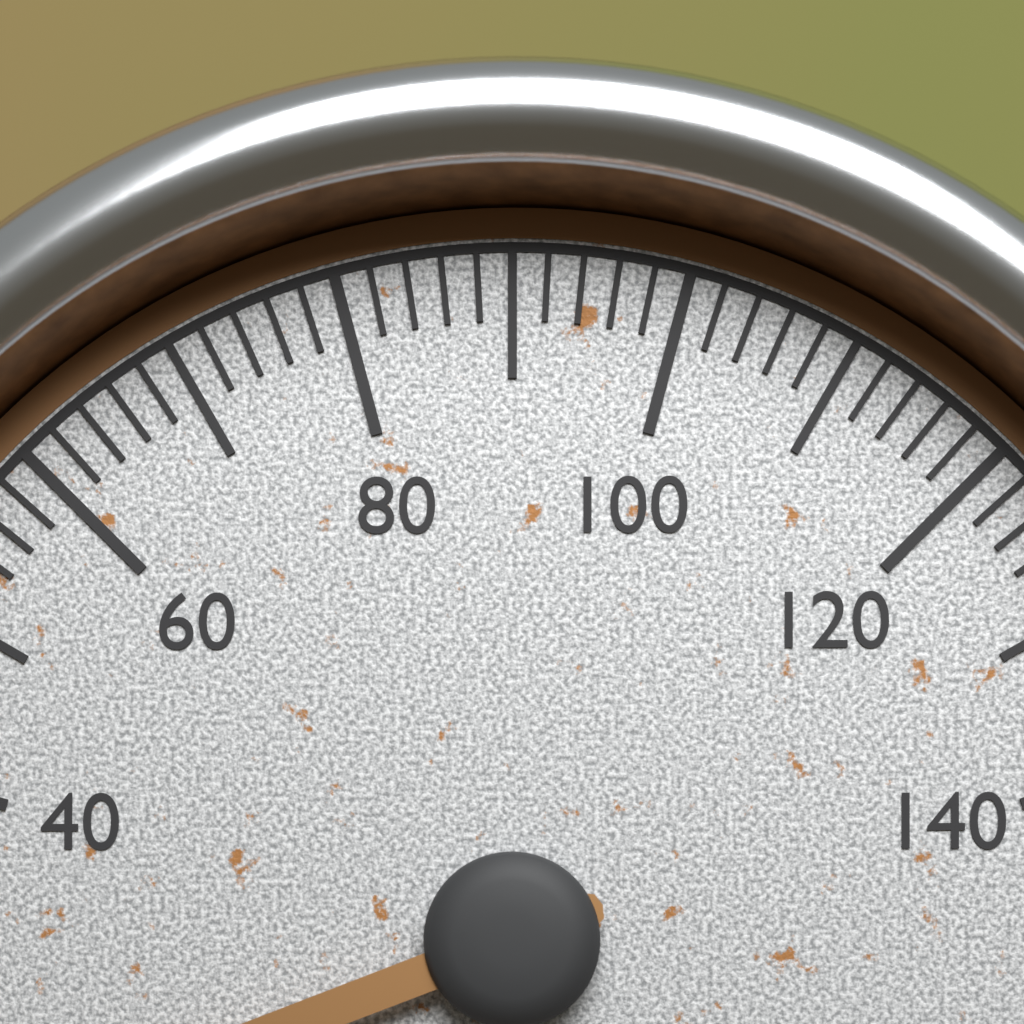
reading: 16 (no unit)
